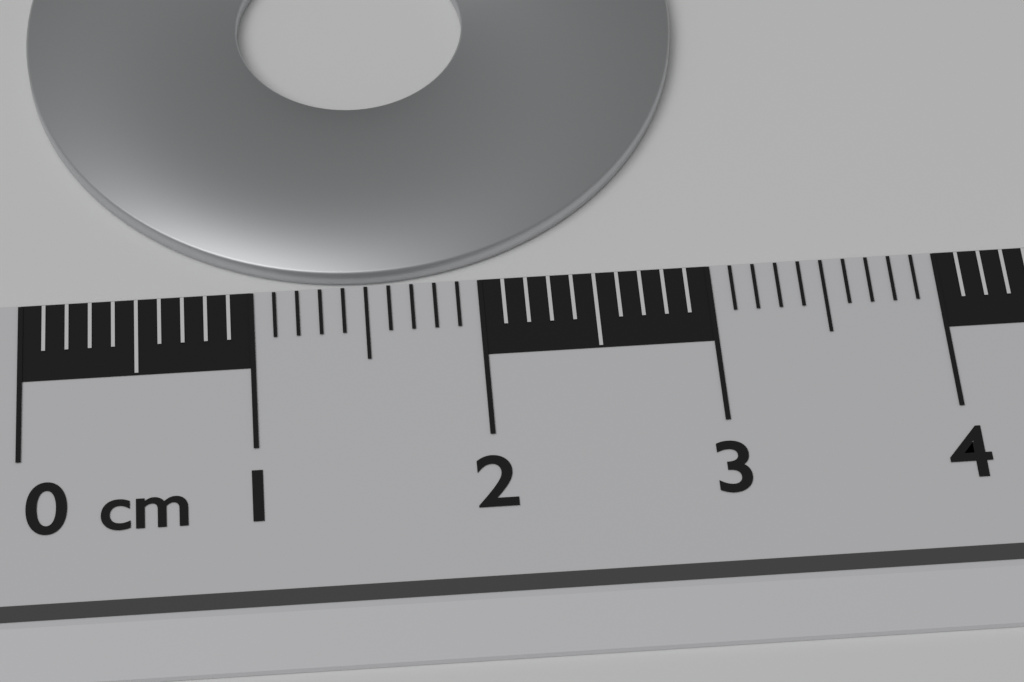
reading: 3.0 cm
